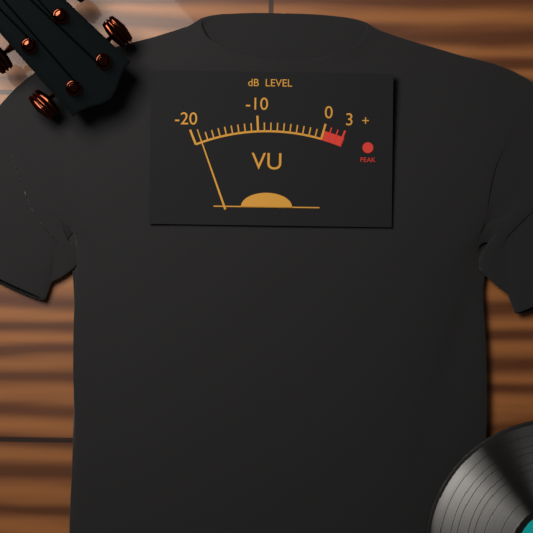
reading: -19 dB
